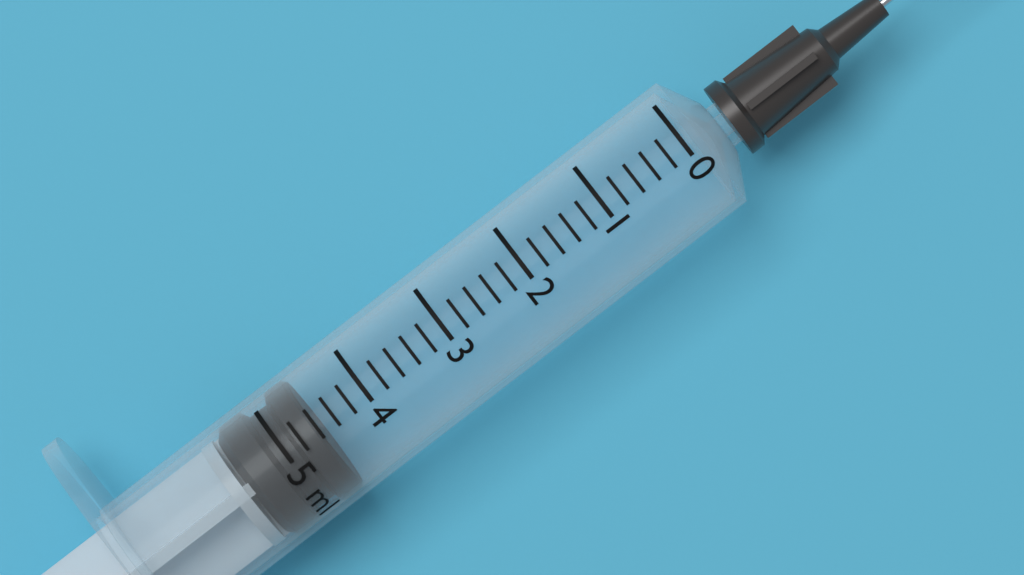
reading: 4.6 ml
